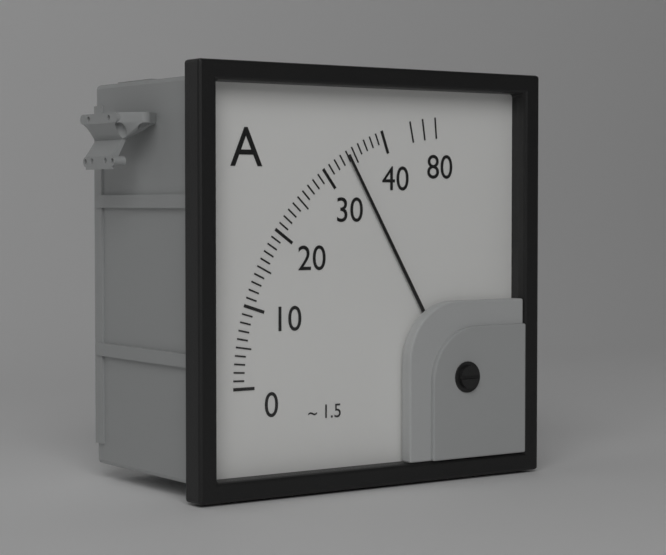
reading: 34 A
